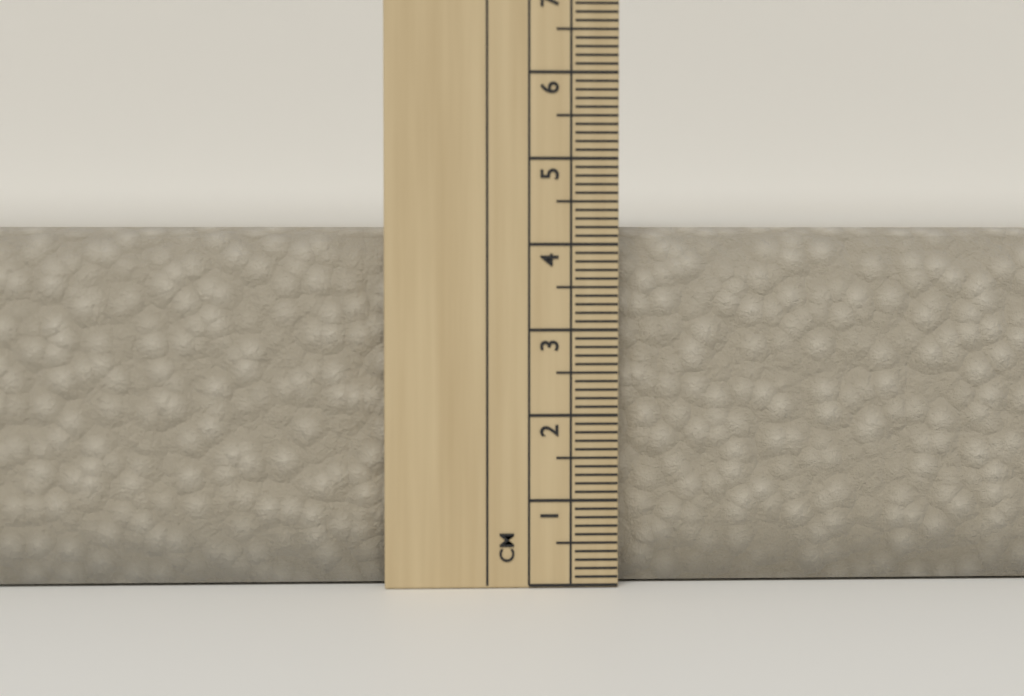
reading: 4.2 cm
